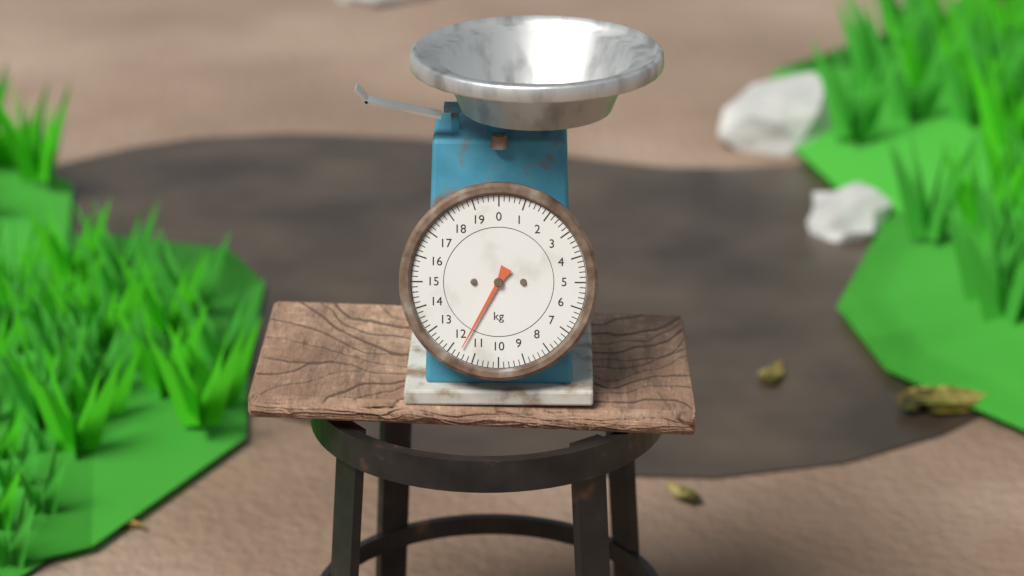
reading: 11.6 kg
